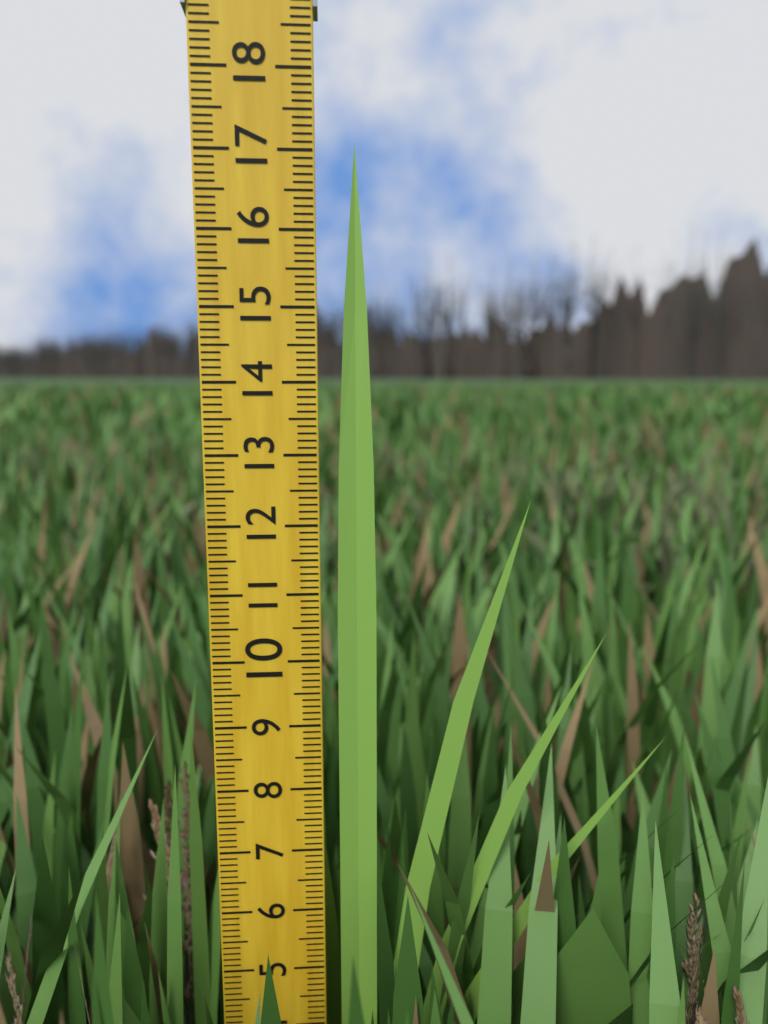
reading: 17.1 (no unit)
